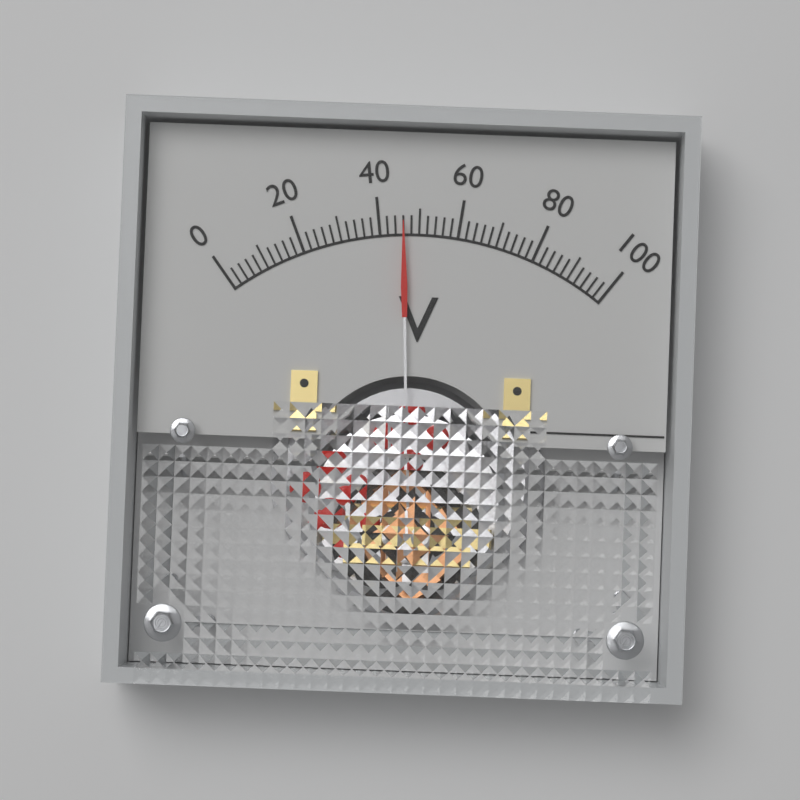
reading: 46 V
